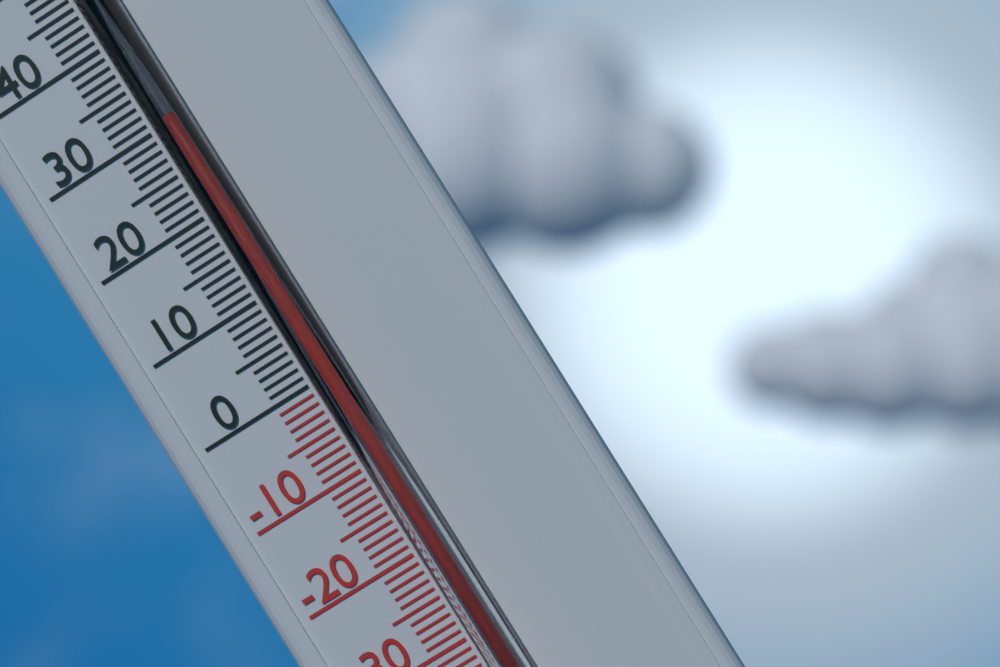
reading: 29 °C
